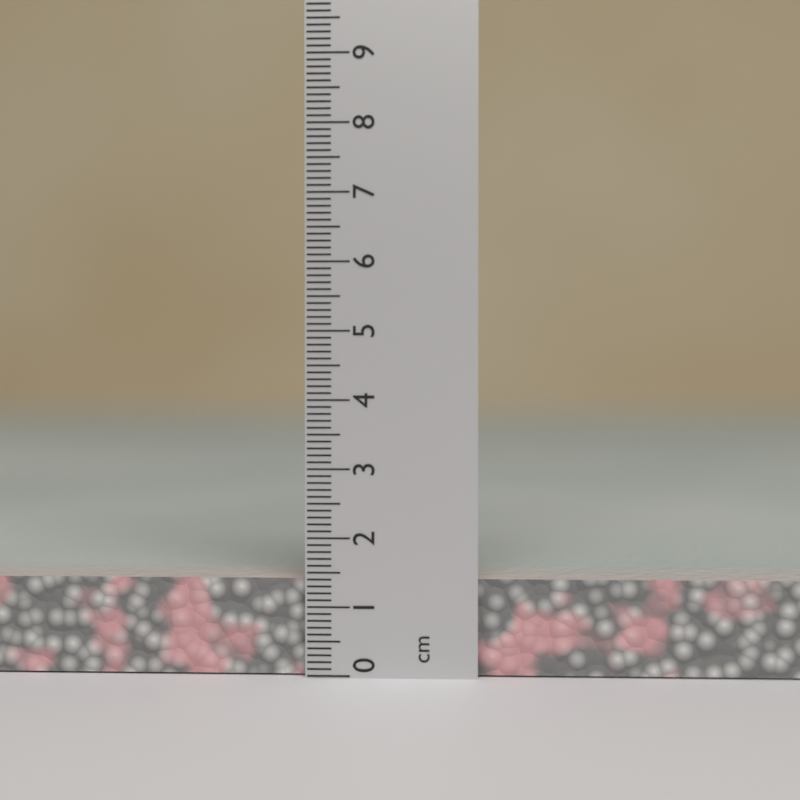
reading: 1.4 cm
